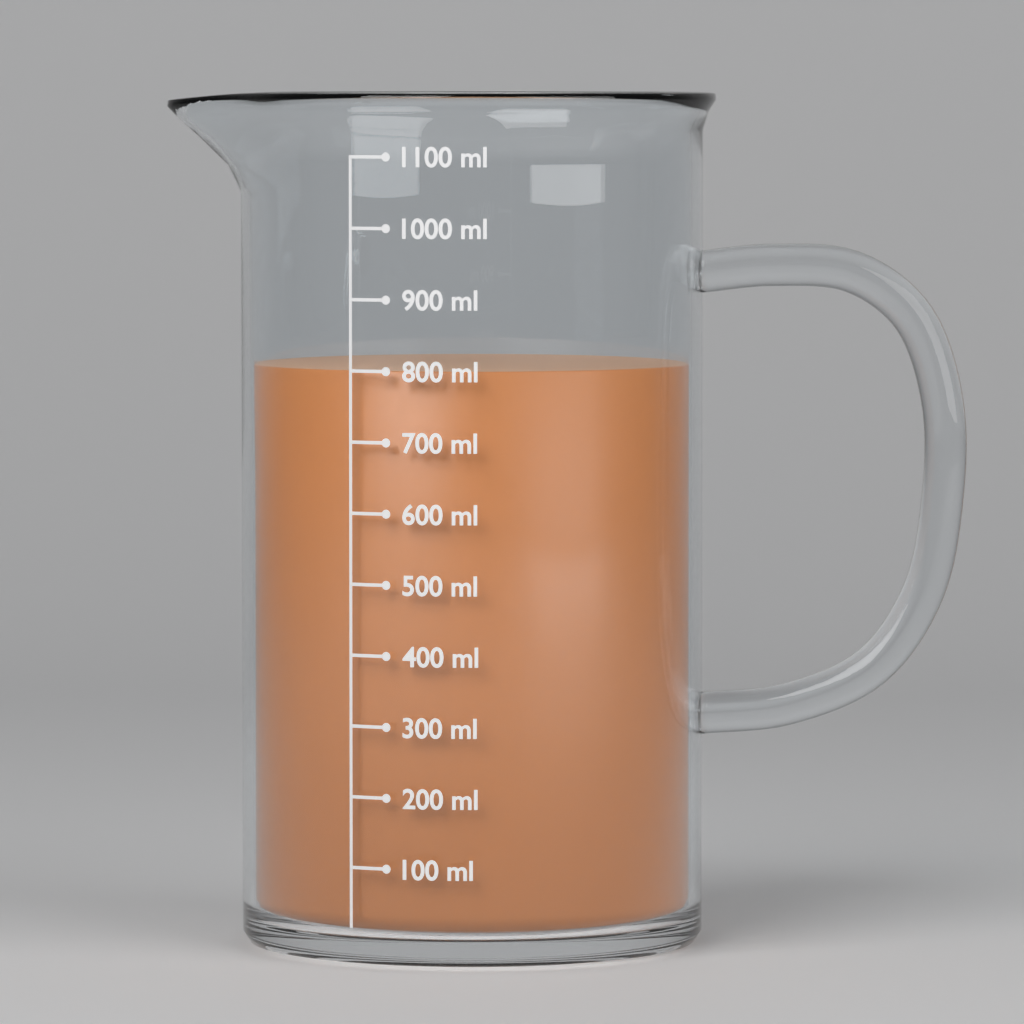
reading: 800 ml
